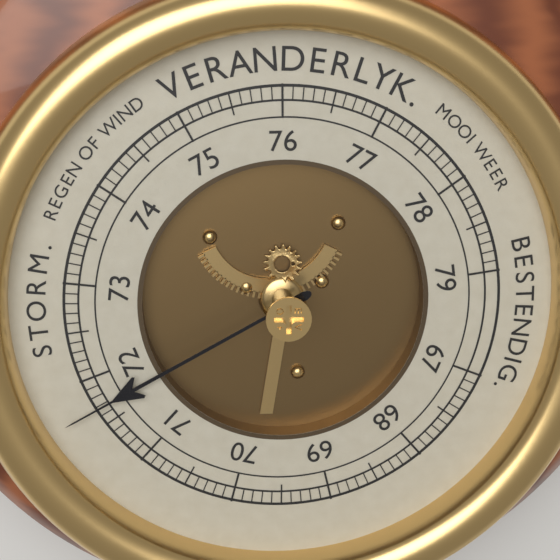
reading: 71.7 (no unit)
